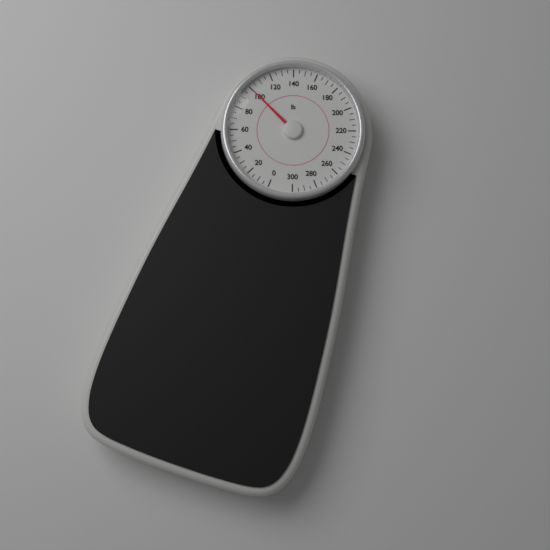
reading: 100 lb
